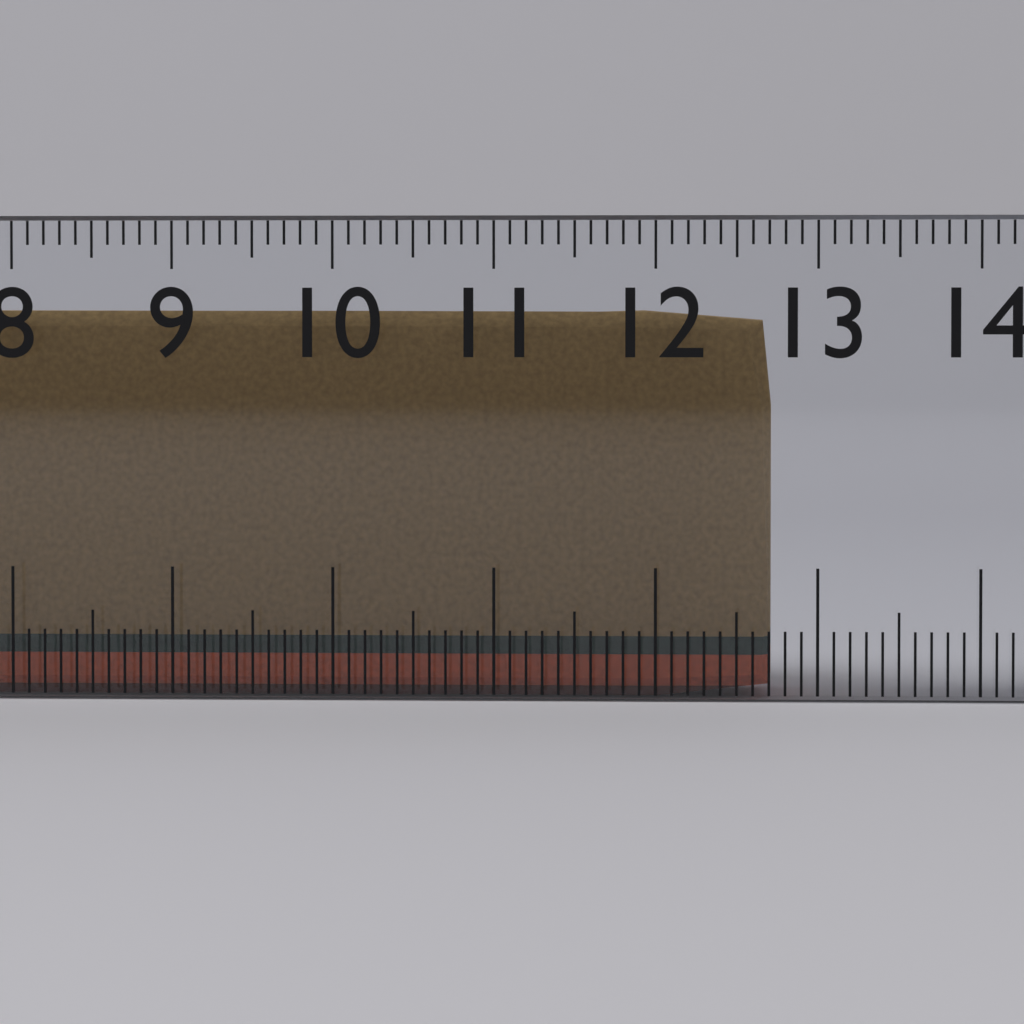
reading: 12.7 cm
